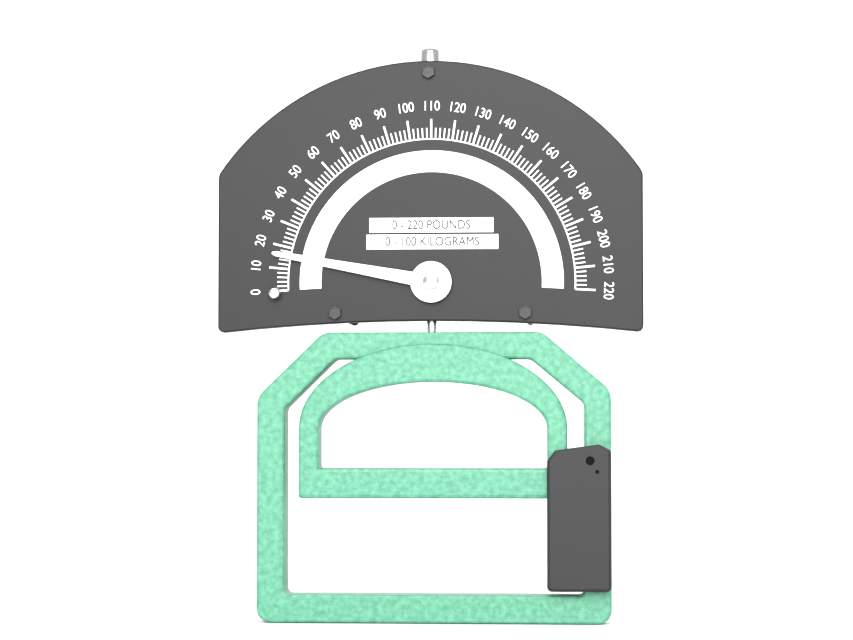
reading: 16 lb
